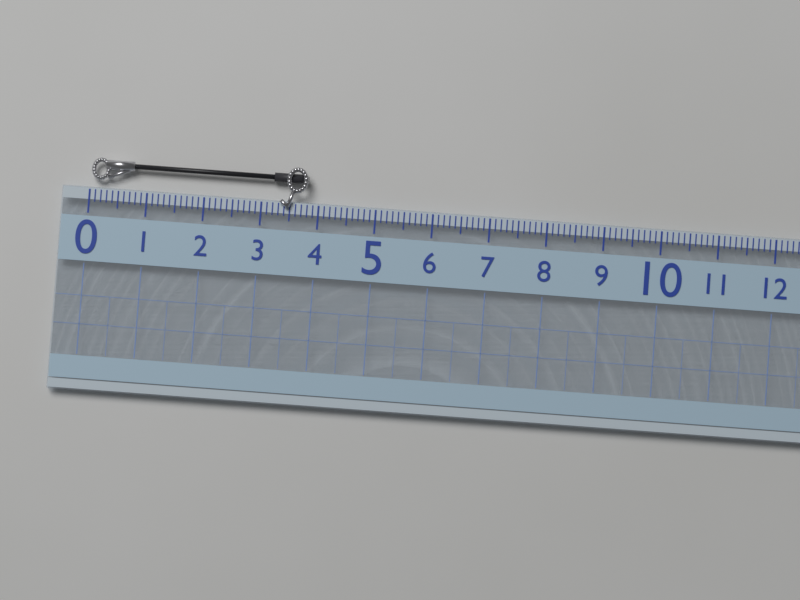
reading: 3.8 (no unit)
